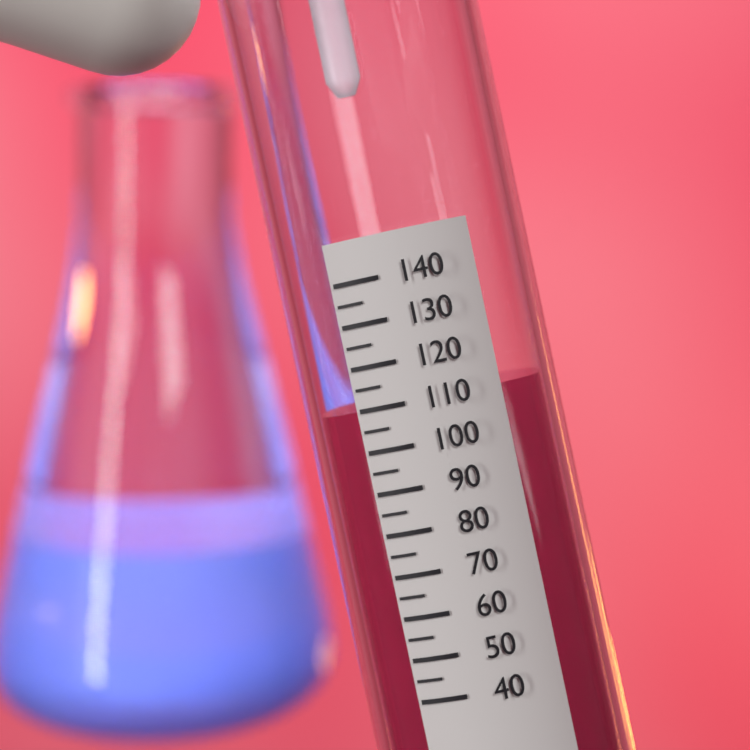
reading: 110 (no unit)
